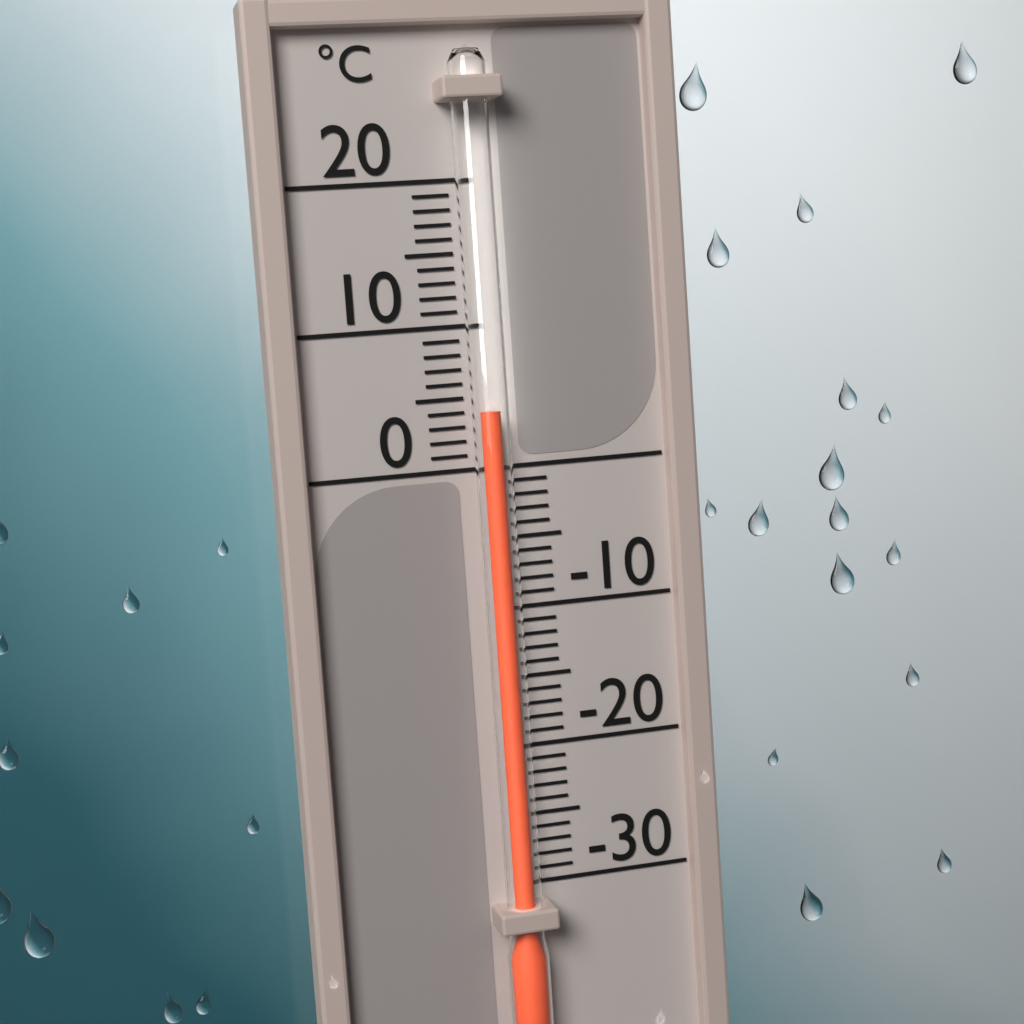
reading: 4 °C
